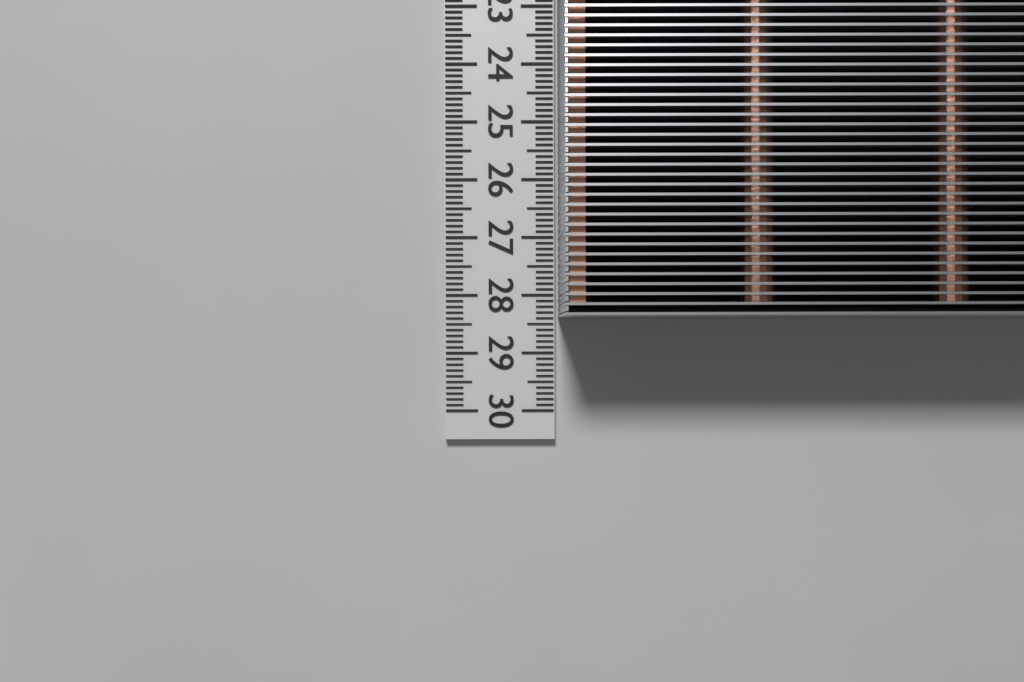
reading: 28.4 cm
